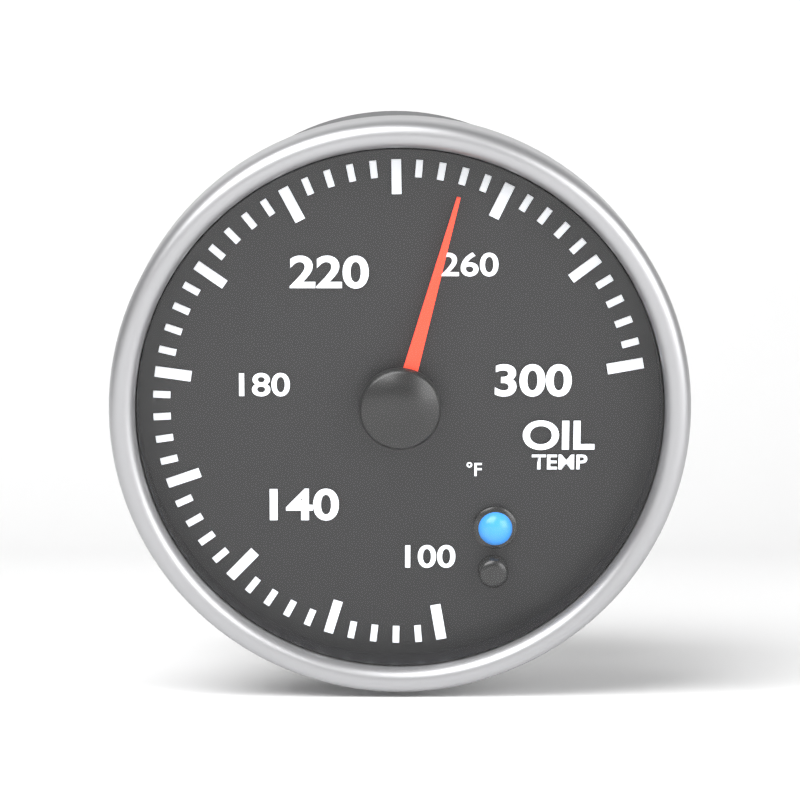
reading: 252 °F
